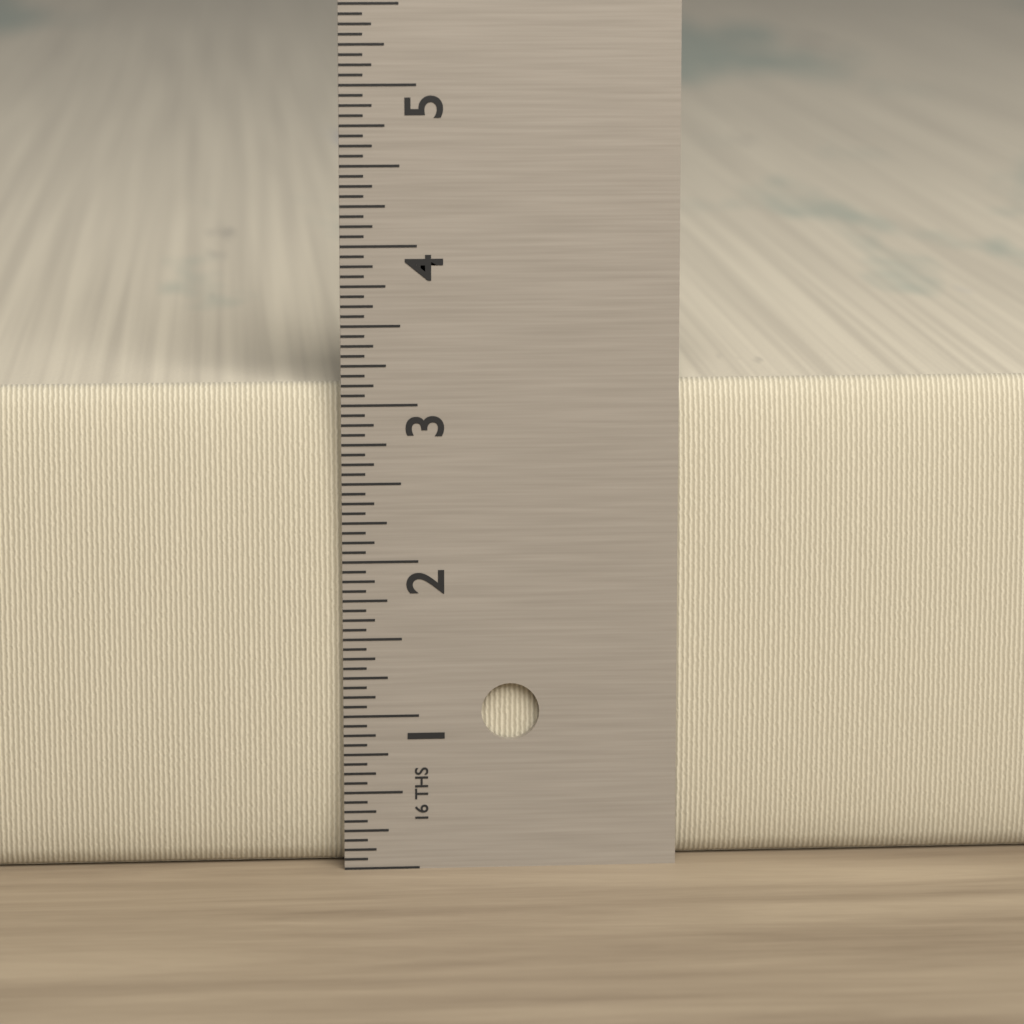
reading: 3.1250 in
